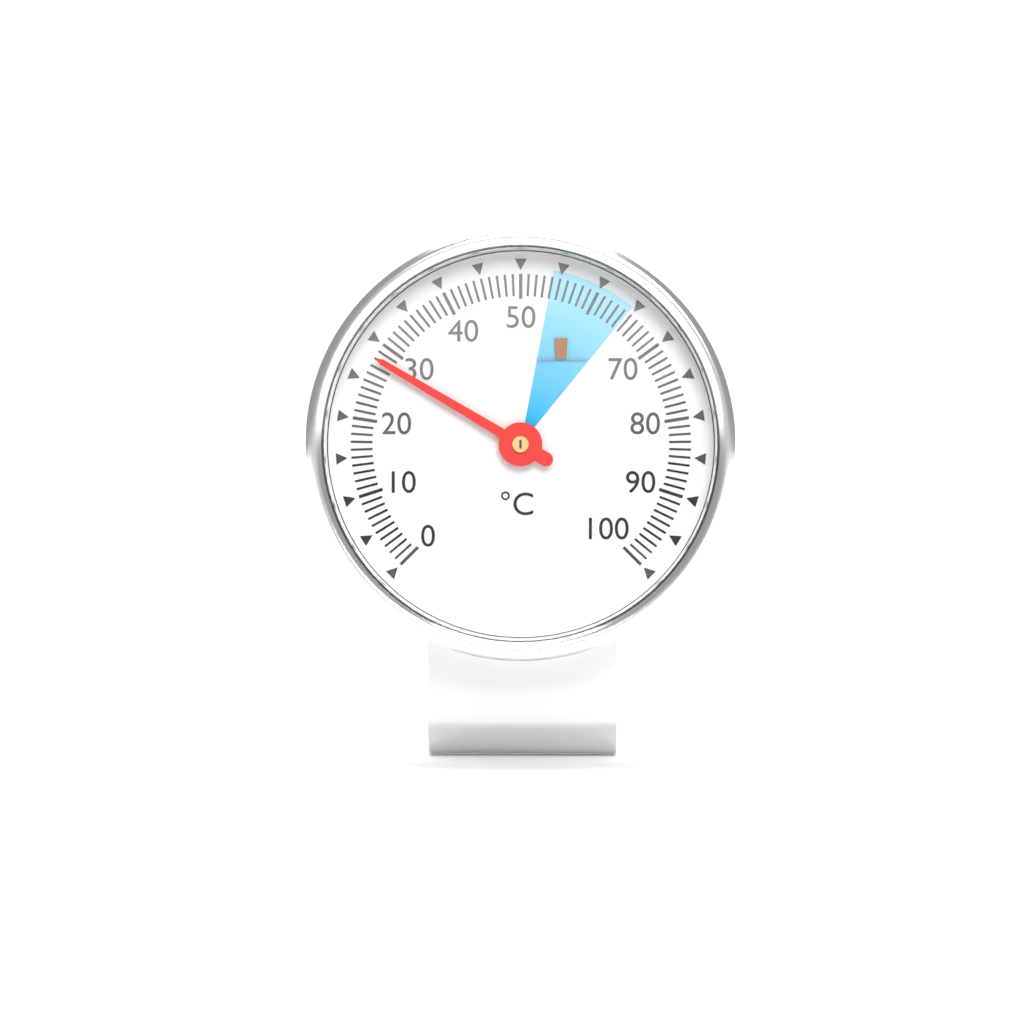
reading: 28 °C
